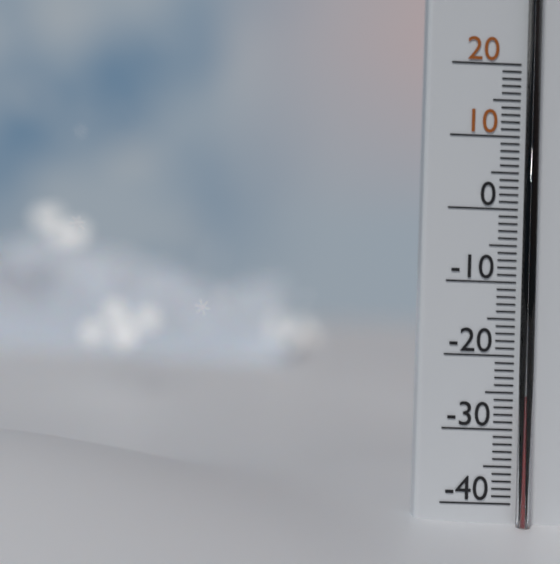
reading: -26 °C
